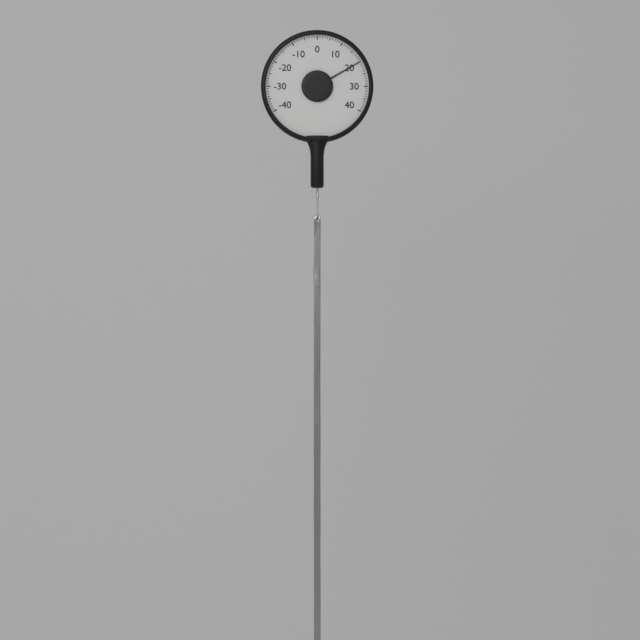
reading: 20 (no unit)
